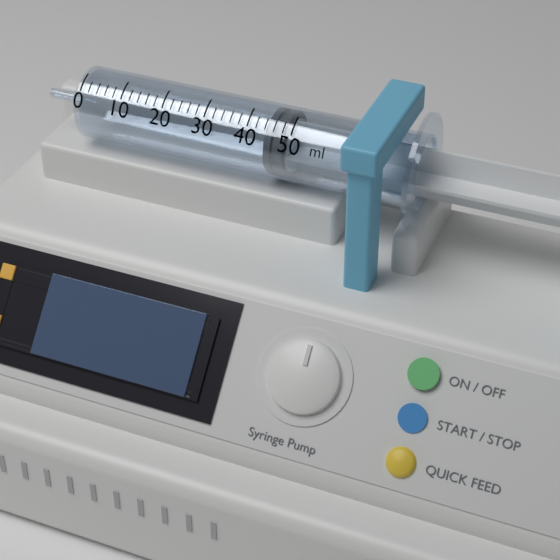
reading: 44 ml
